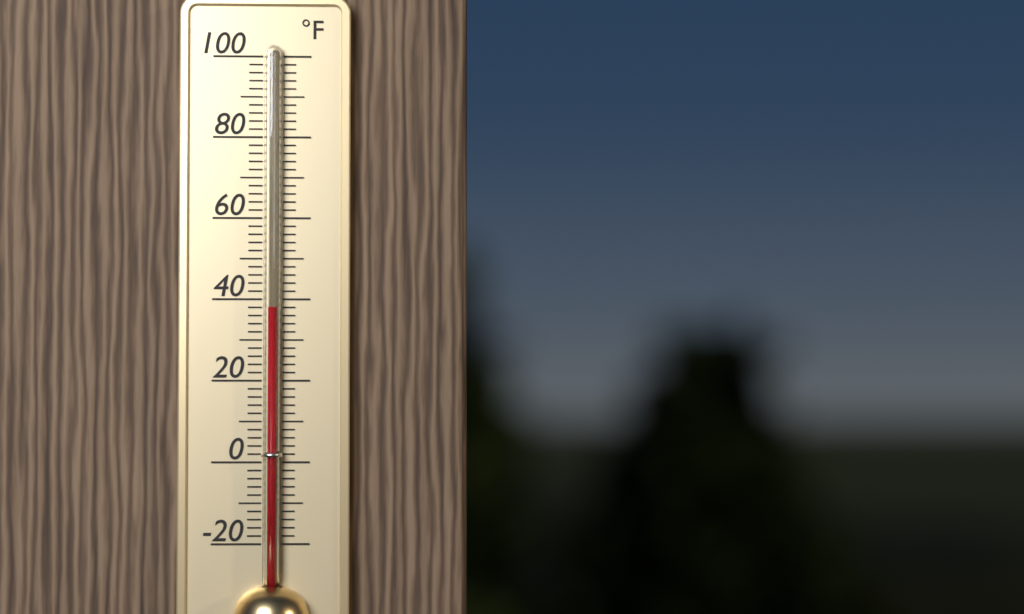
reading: 38 °F
